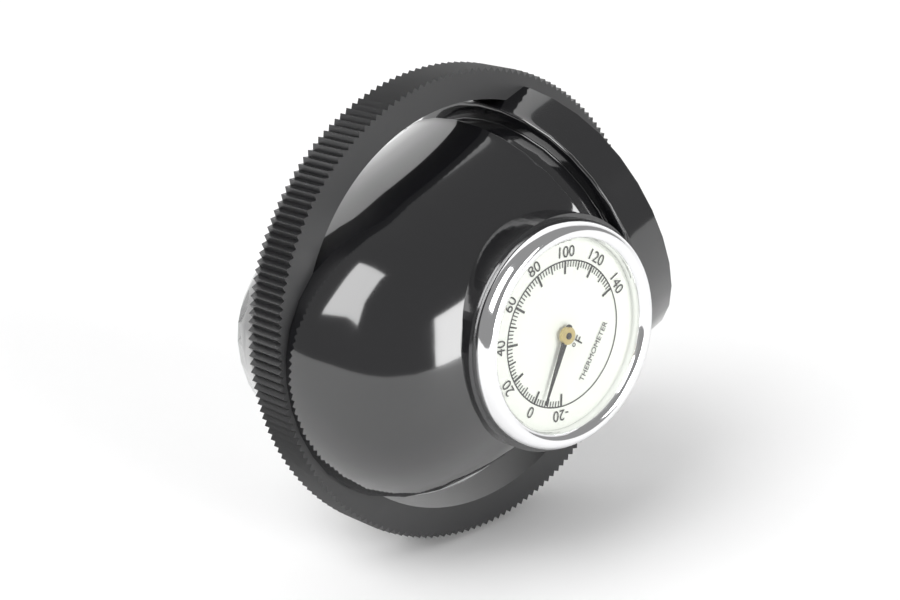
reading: -6 °F
